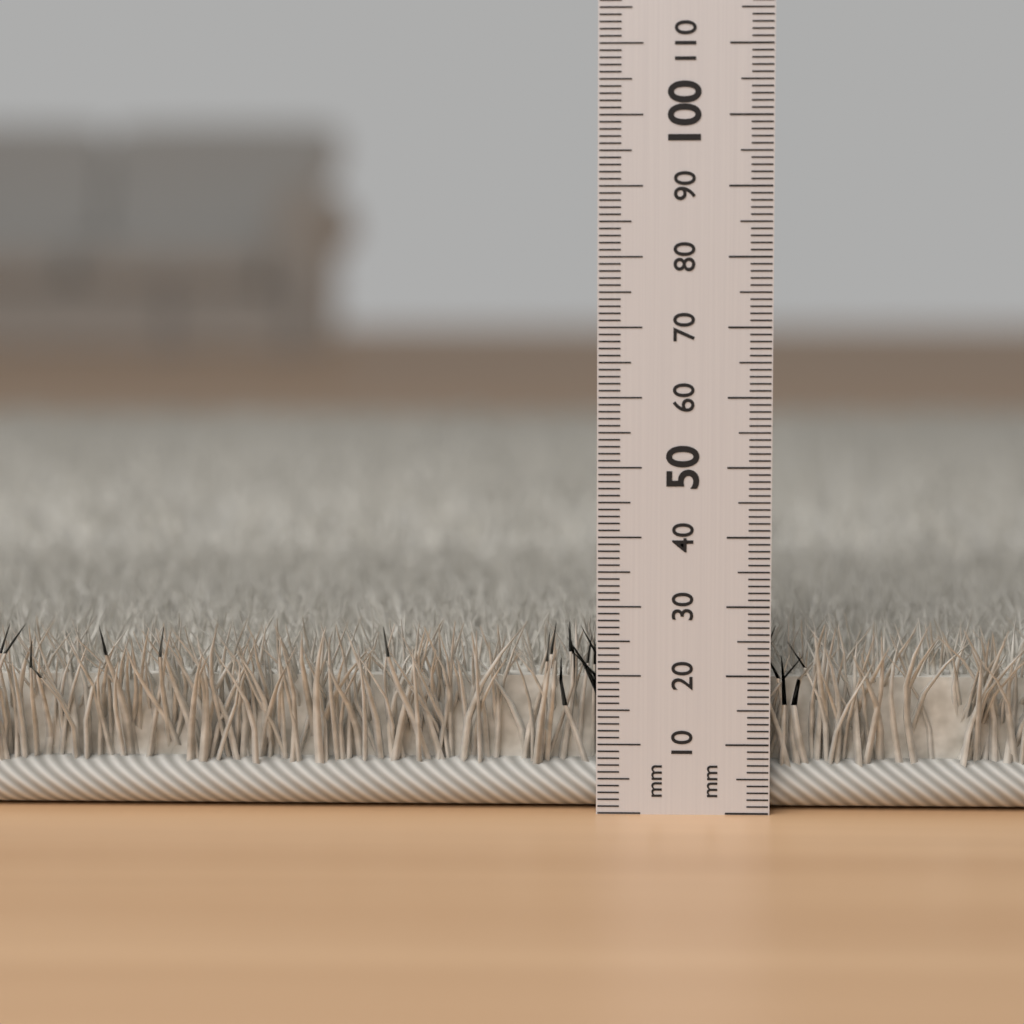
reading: 28 mm
